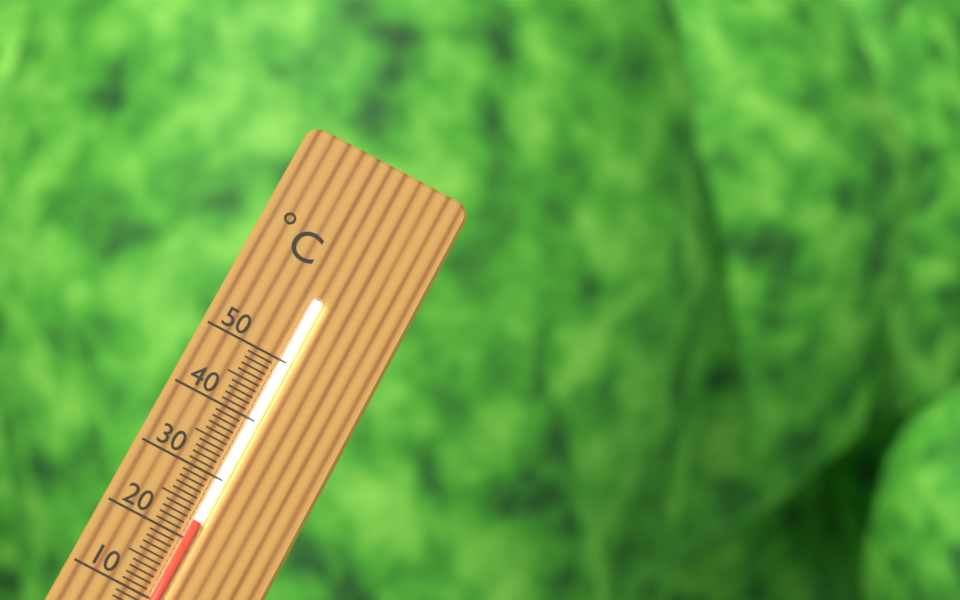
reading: 23 °C
